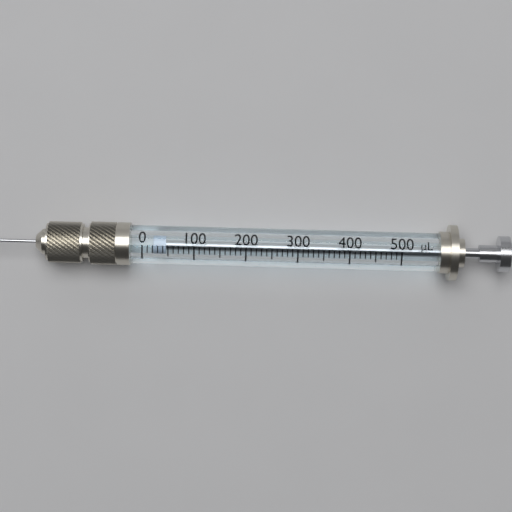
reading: 20 µL
